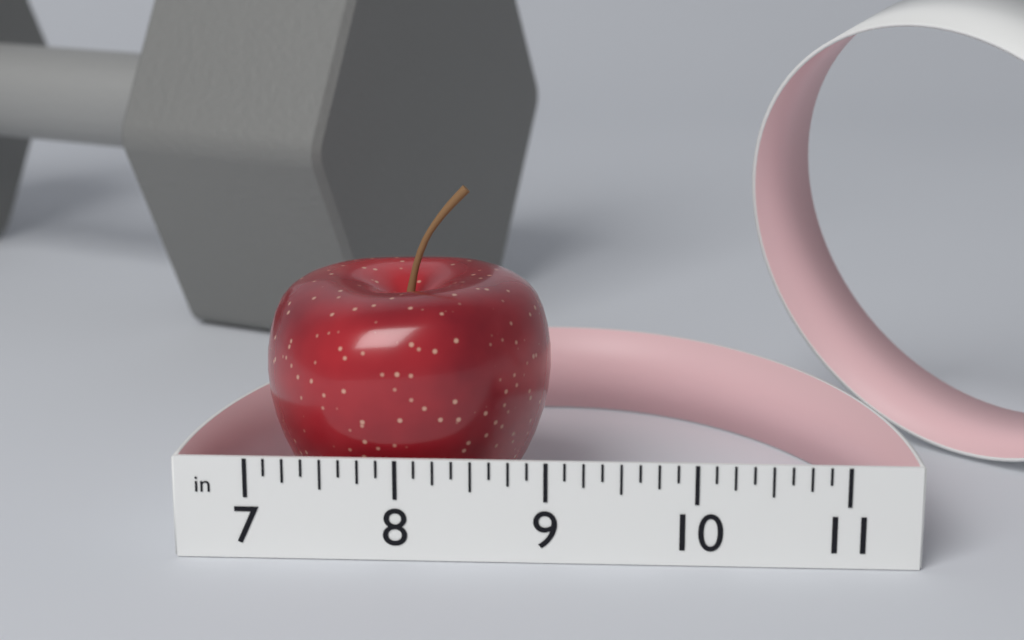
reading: 9.000 in
